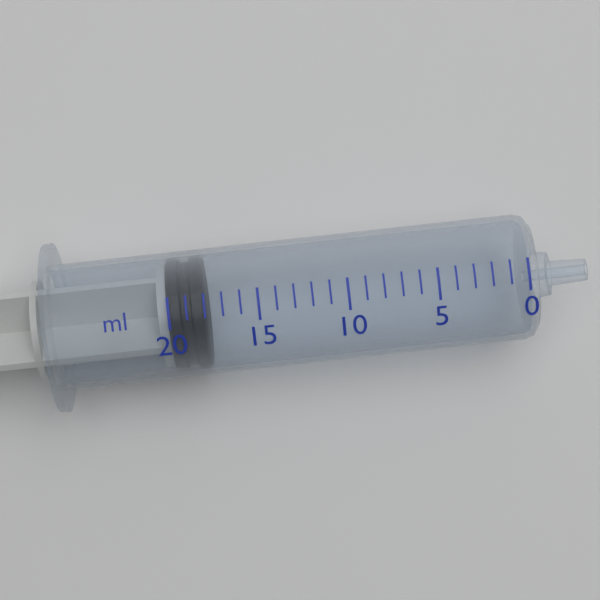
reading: 18 ml
